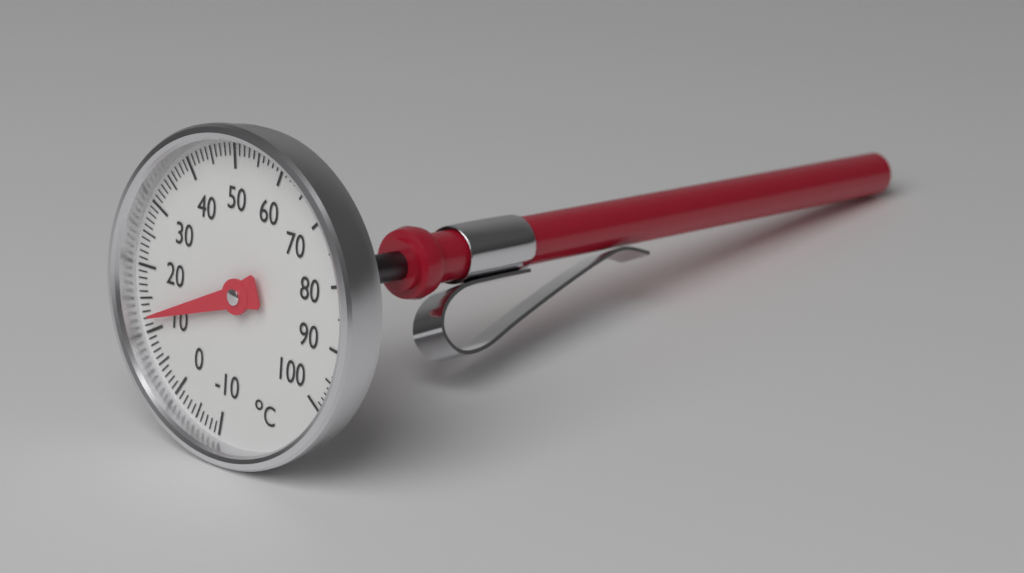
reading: 12 °C
